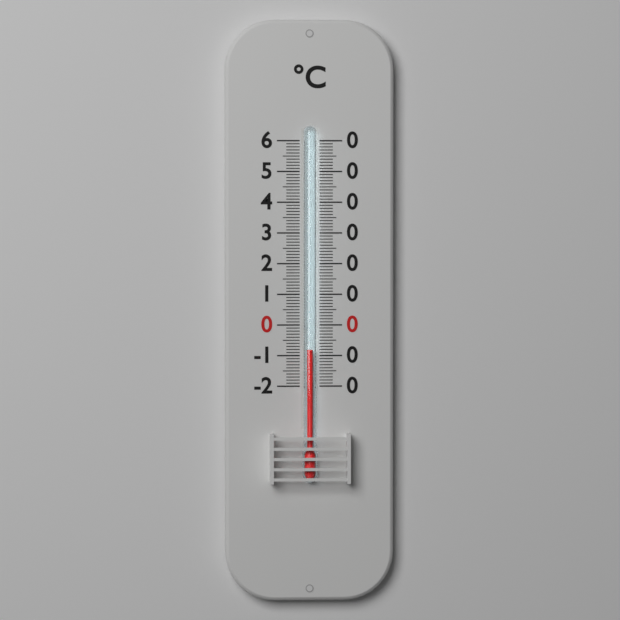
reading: -8 °C
